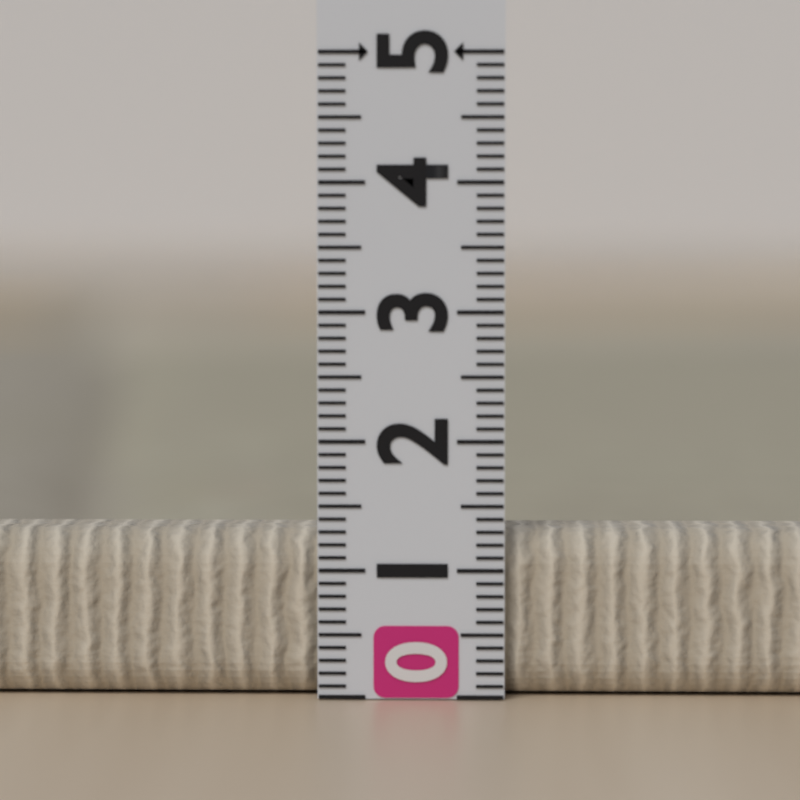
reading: 1.3 (no unit)
